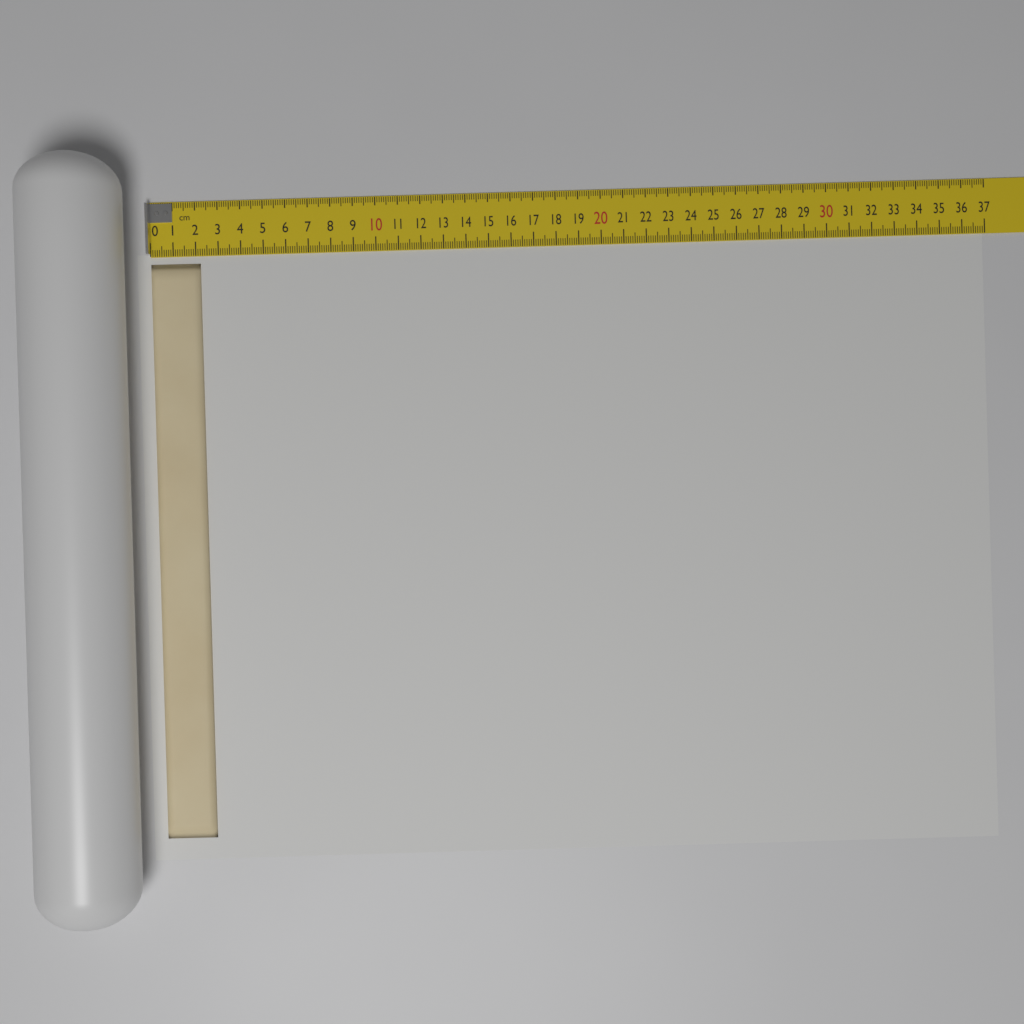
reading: 2.2 cm
